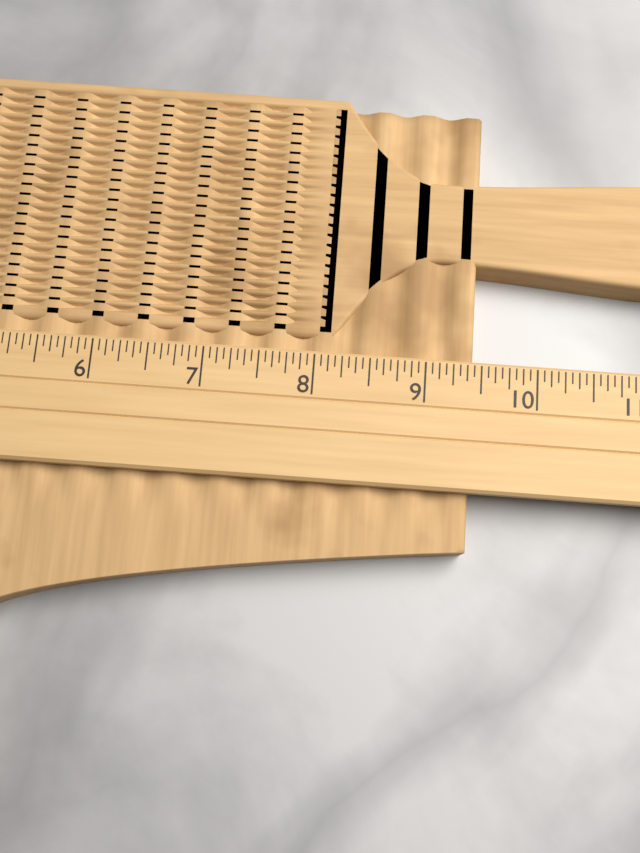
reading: 9.4375 (no unit)
